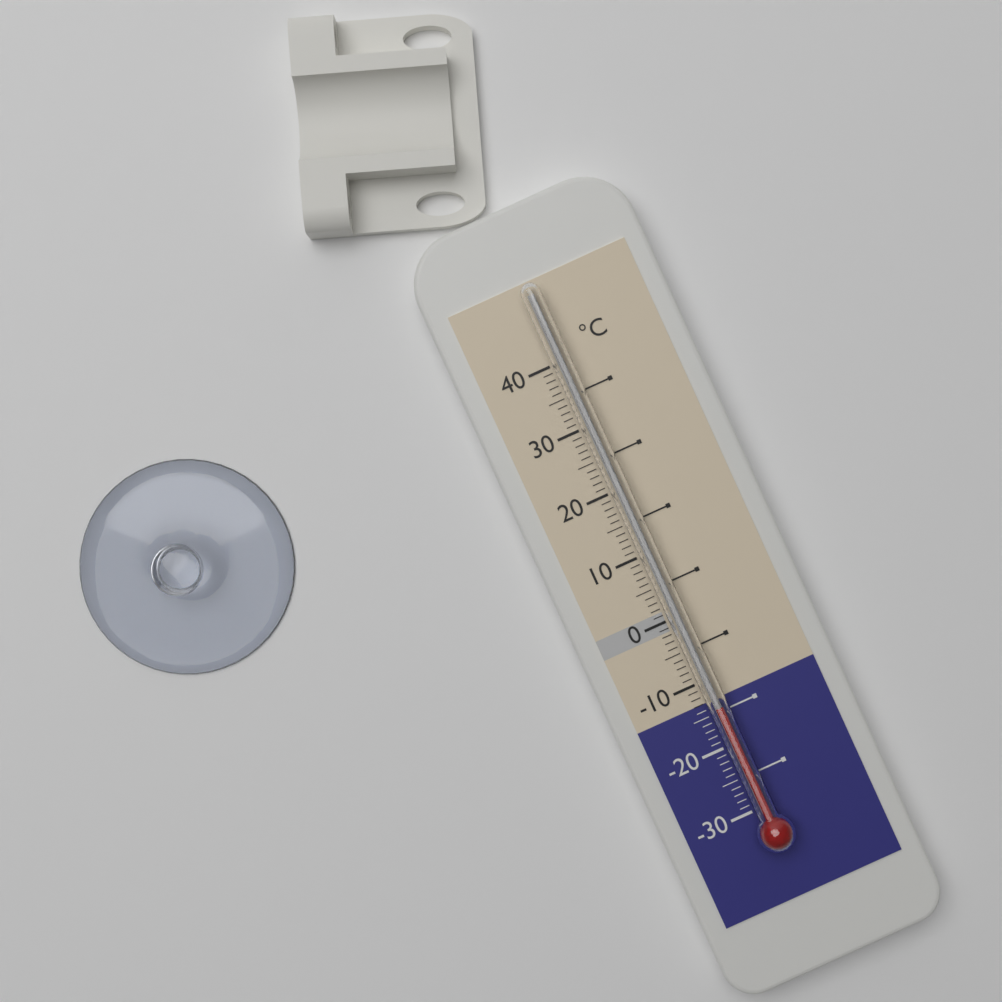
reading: -14 °C
